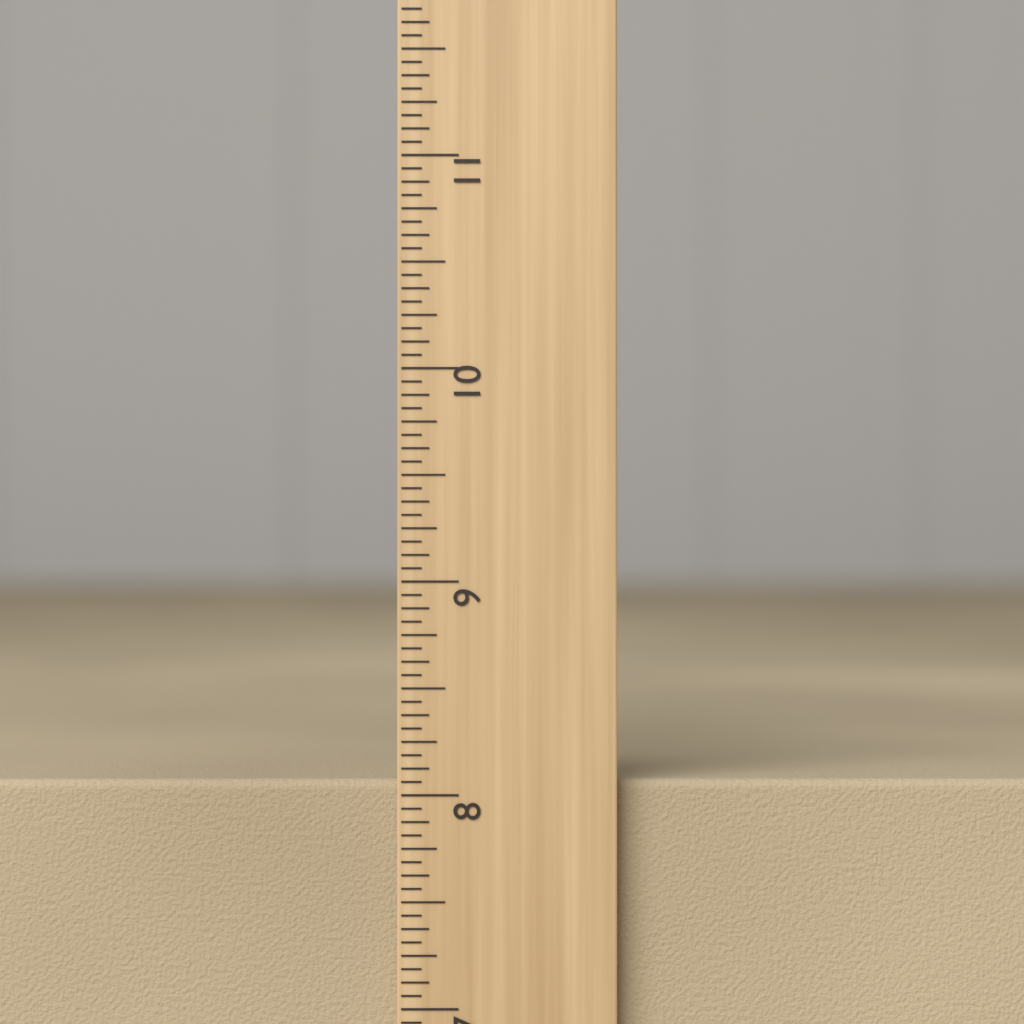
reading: 8.0625 inch
